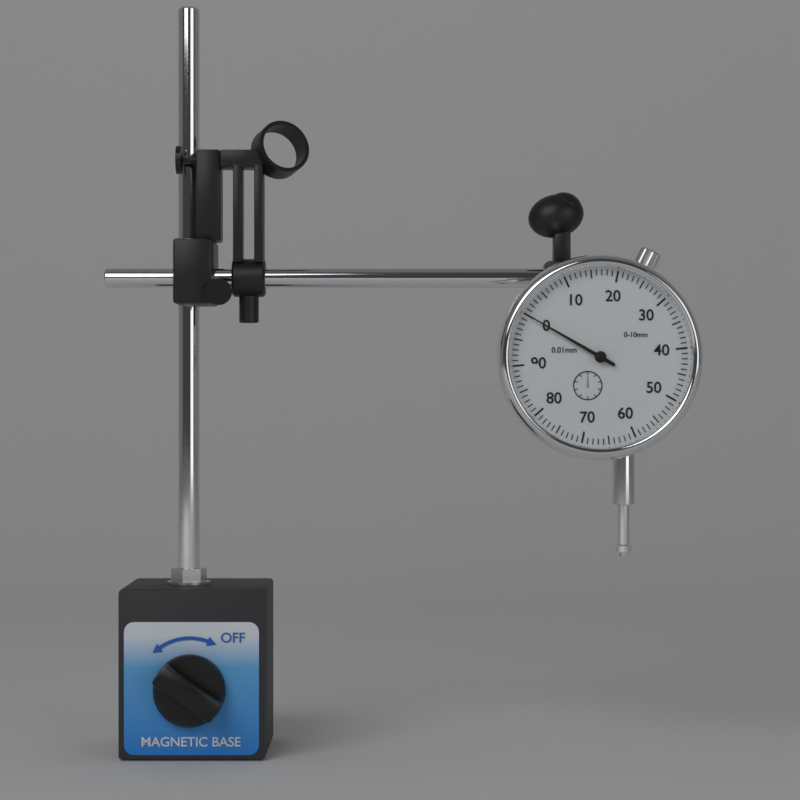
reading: 0.00 mm
